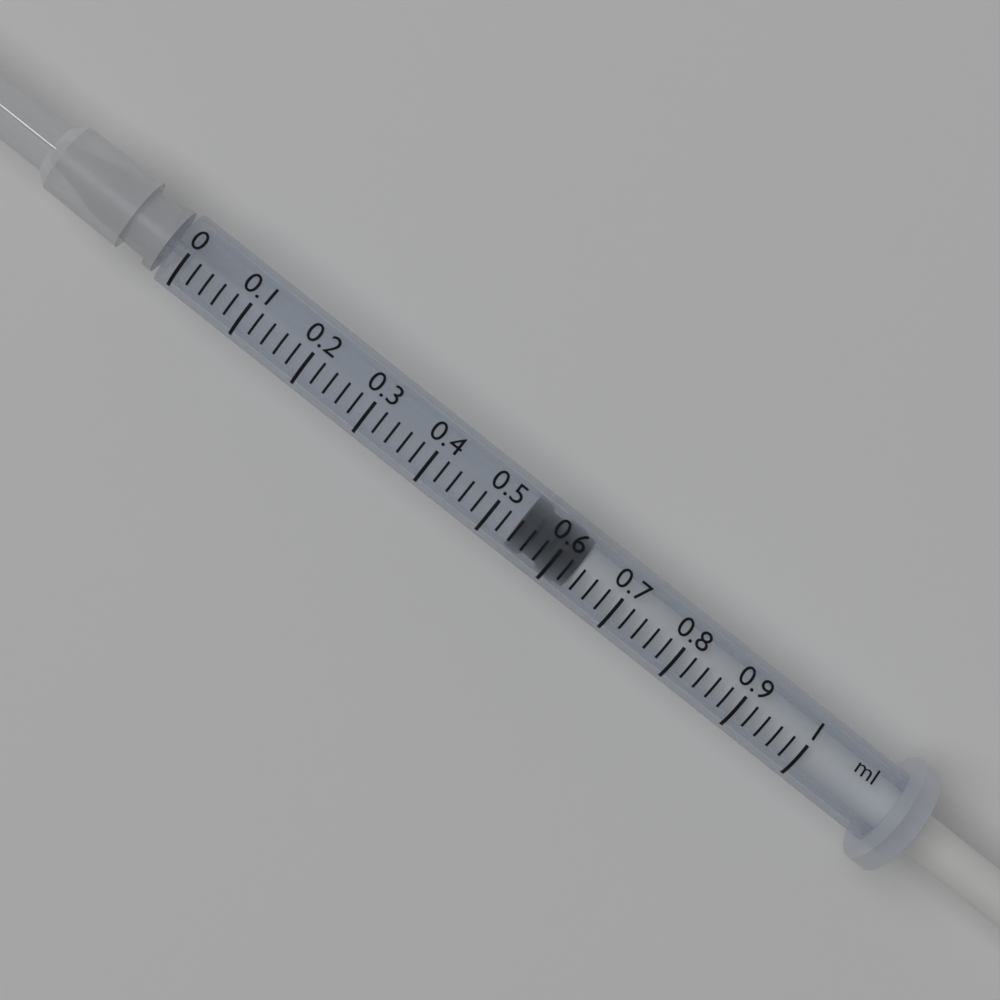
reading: 0.54 ml
